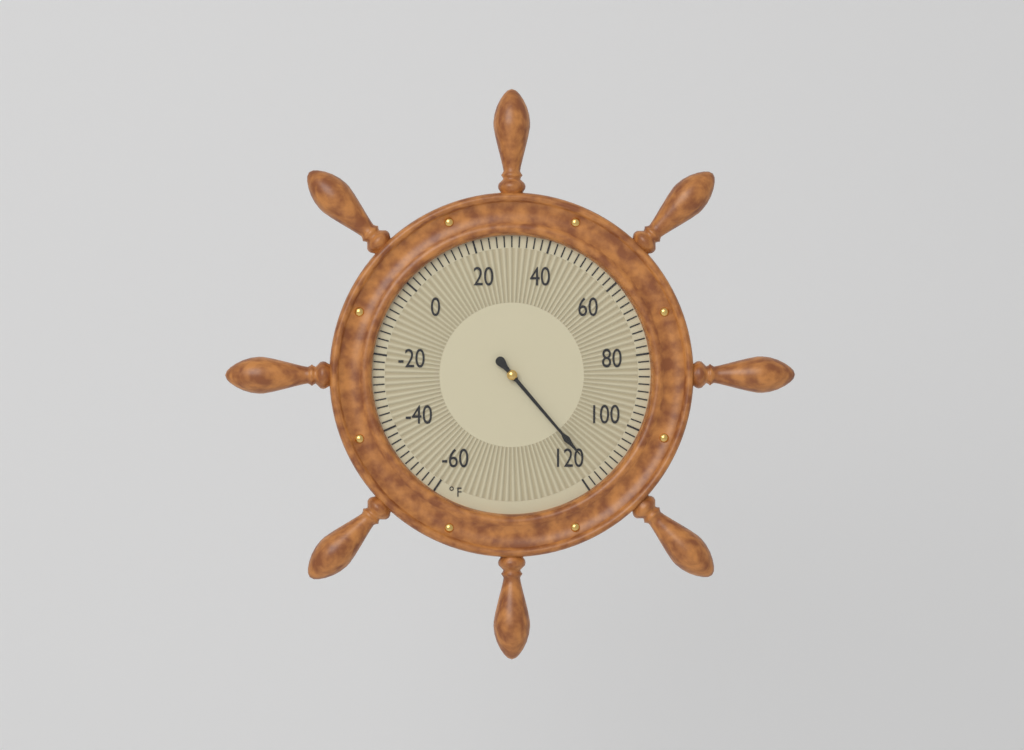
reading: 116 °F
